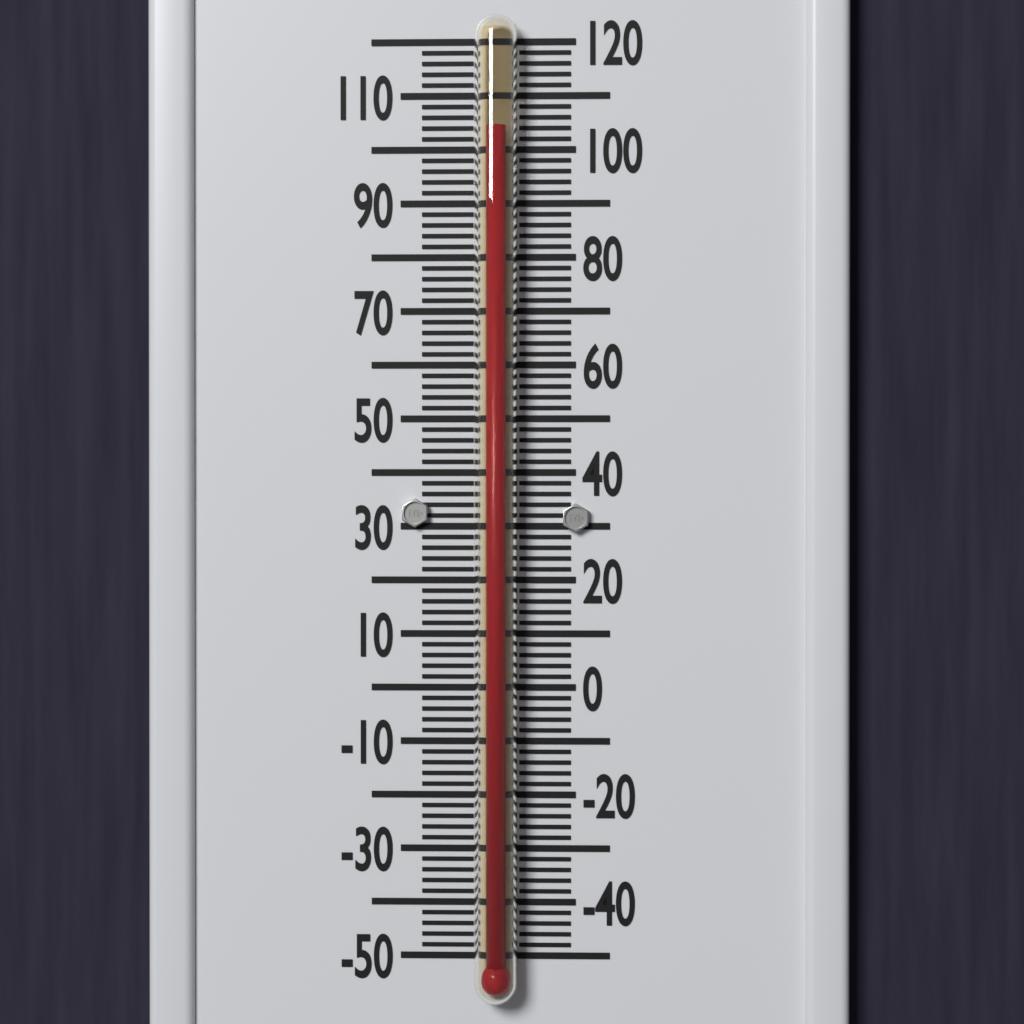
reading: 104 °F
